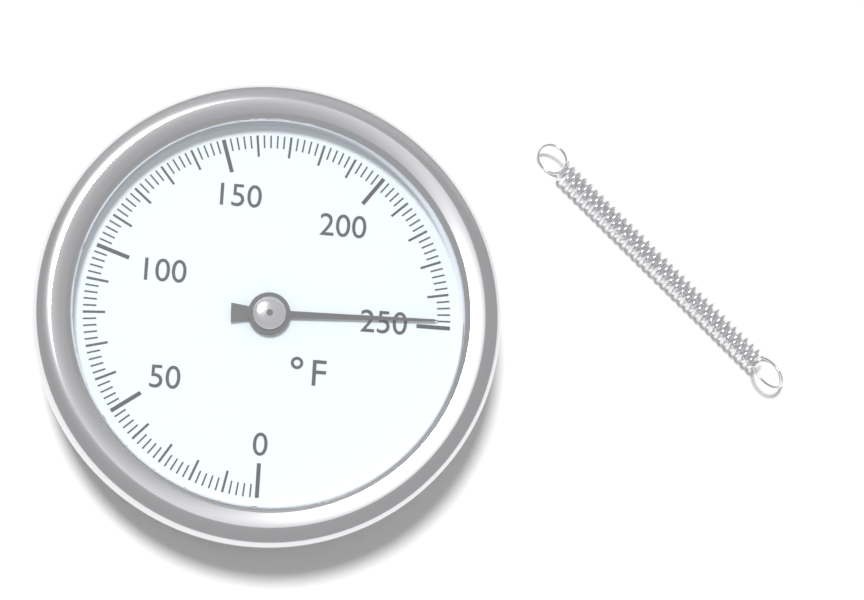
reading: 248 °F
